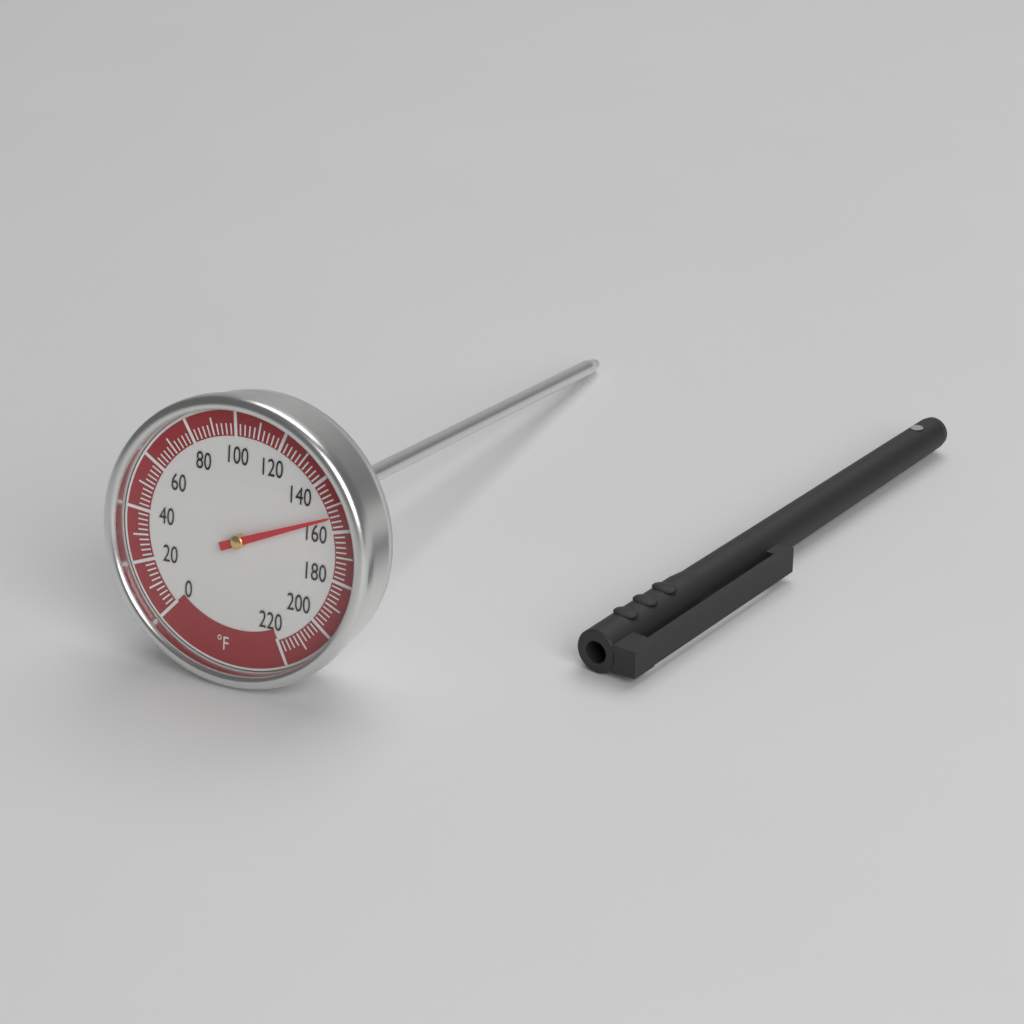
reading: 154 °F
